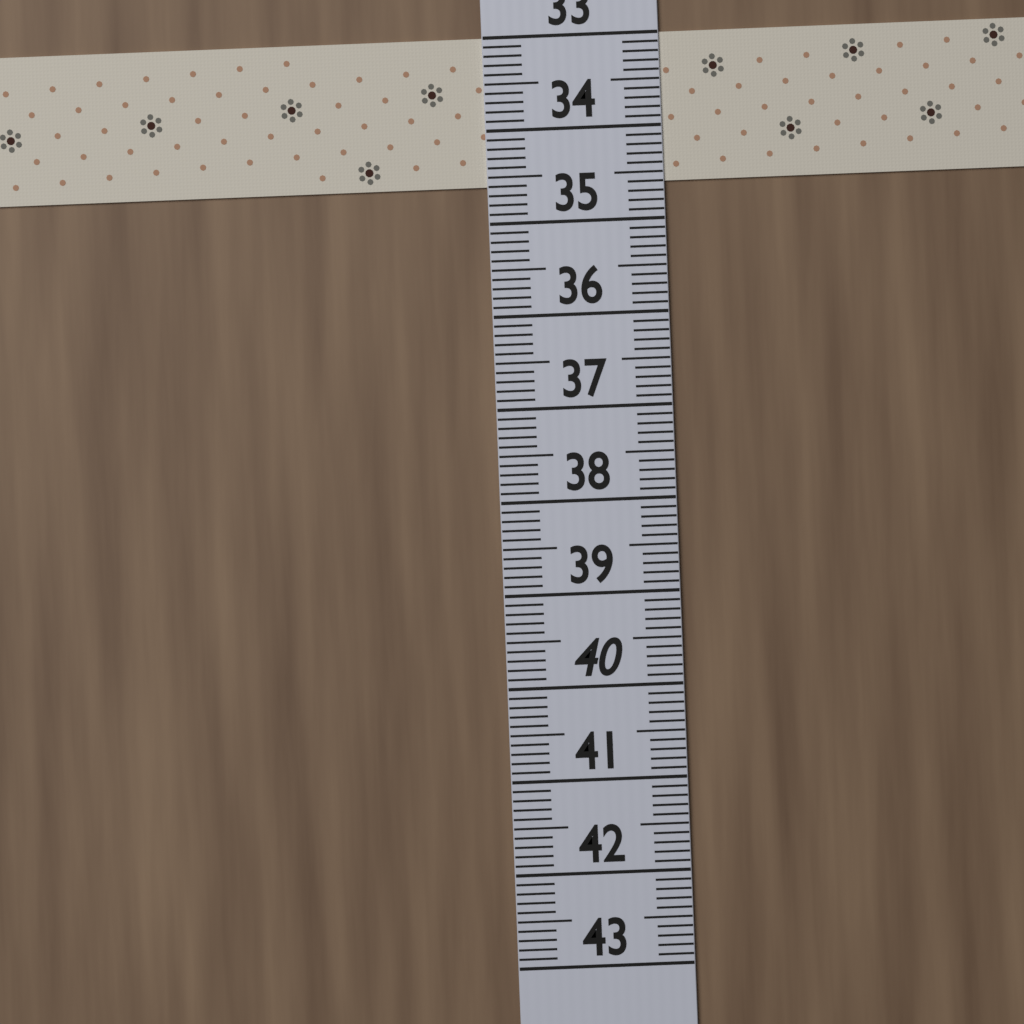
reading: 34.6 (no unit)
